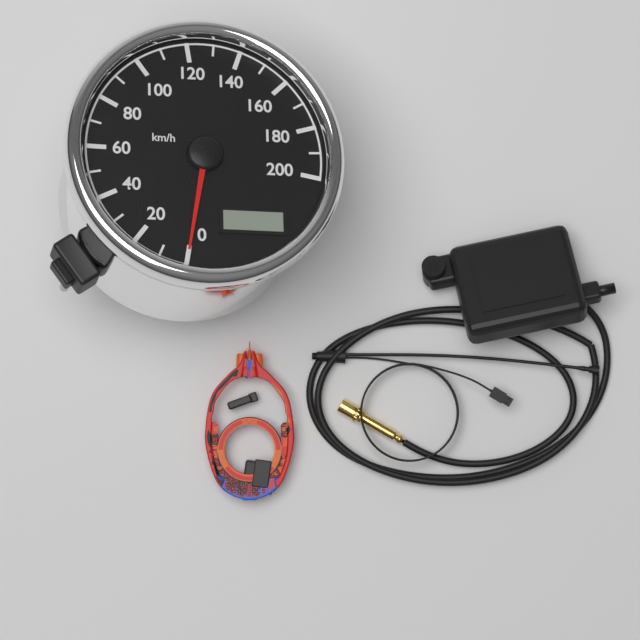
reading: 0 km/h
